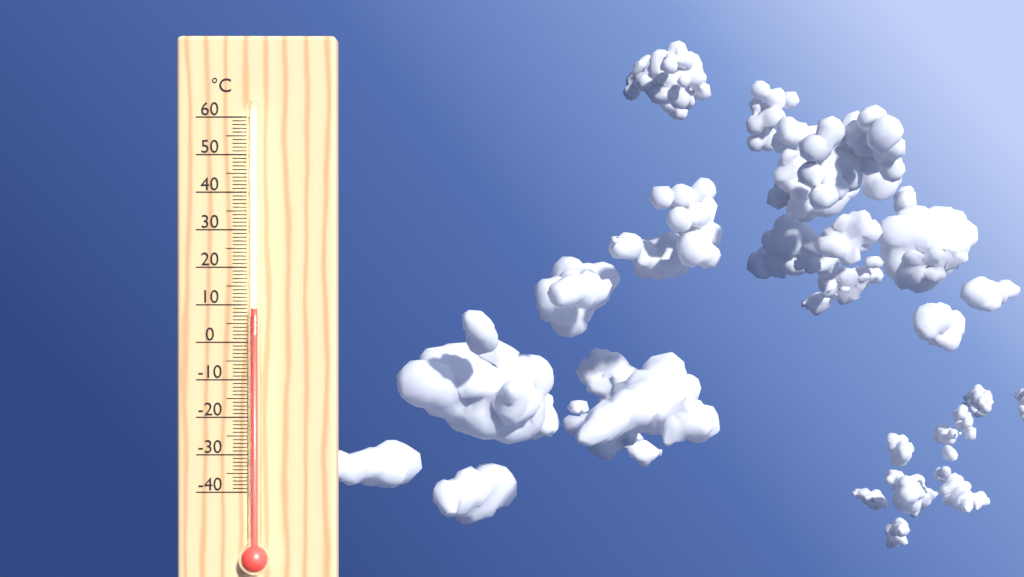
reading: 9 °C
